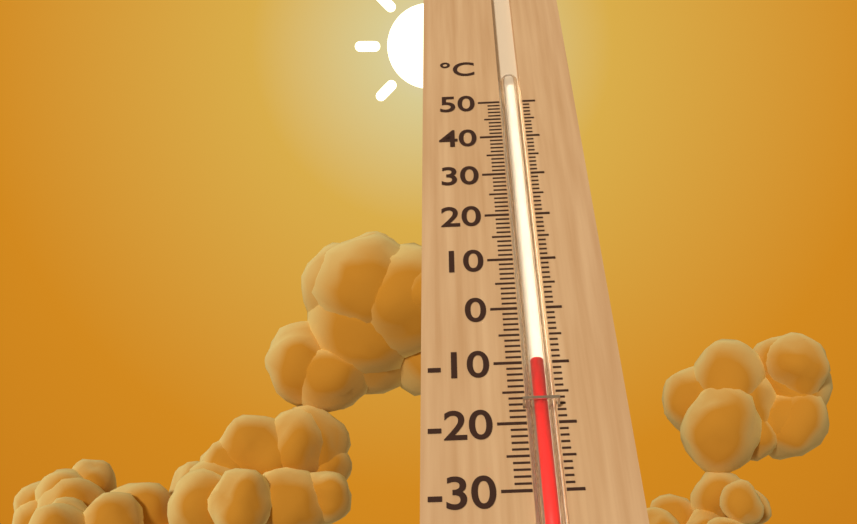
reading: -10 °C
